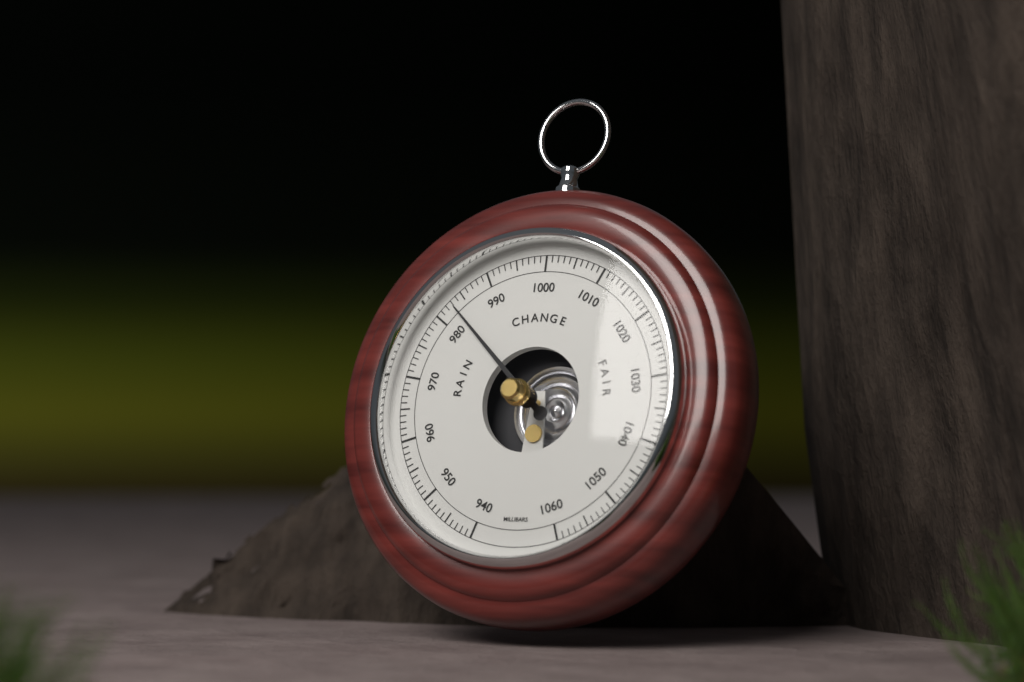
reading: 983 mbar
